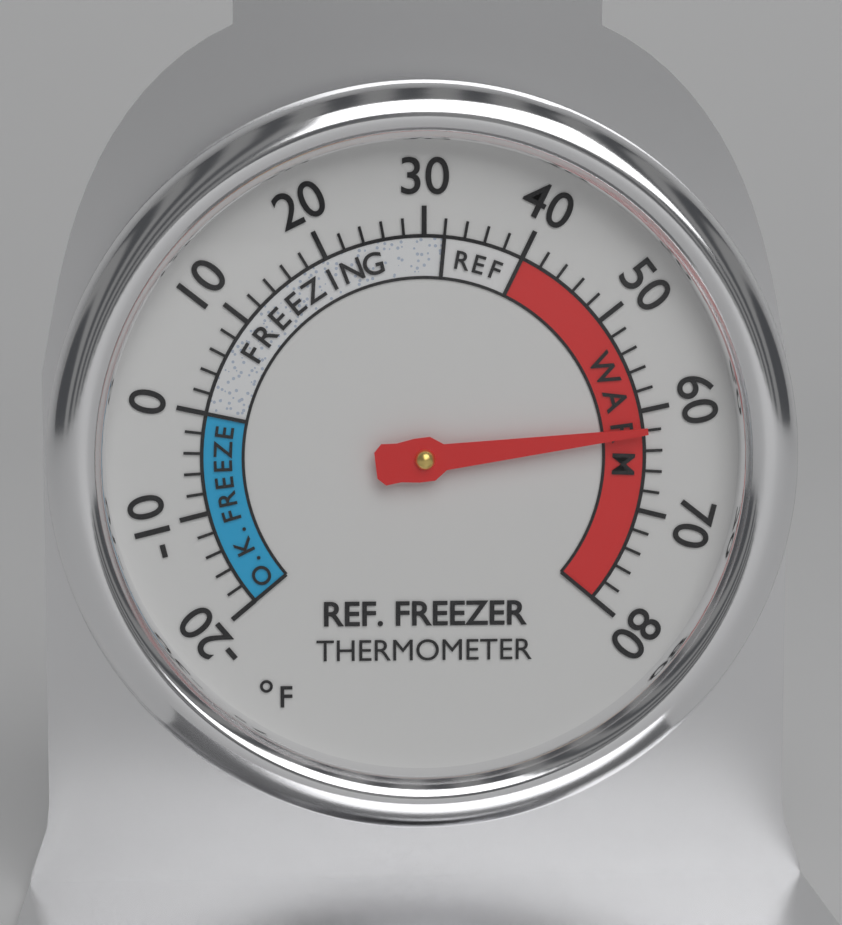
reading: 62 °F
